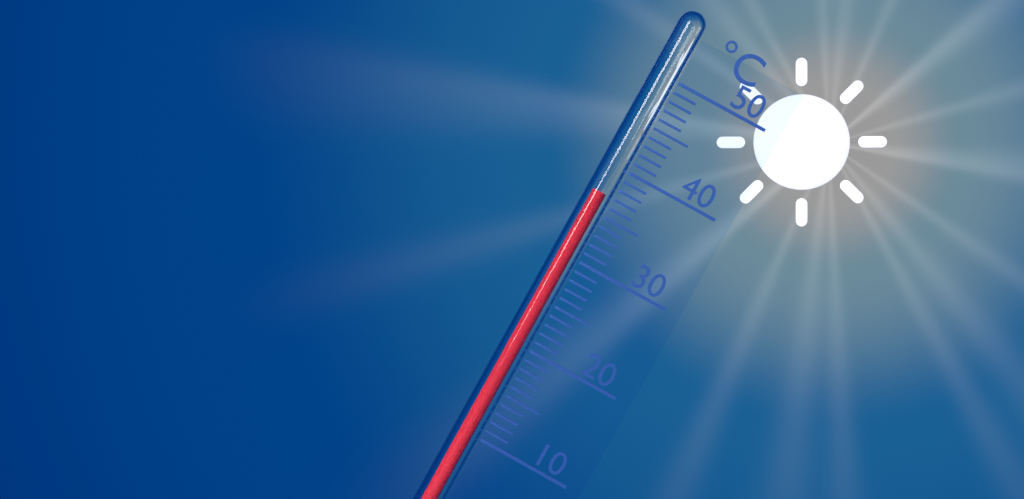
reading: 37 °C
